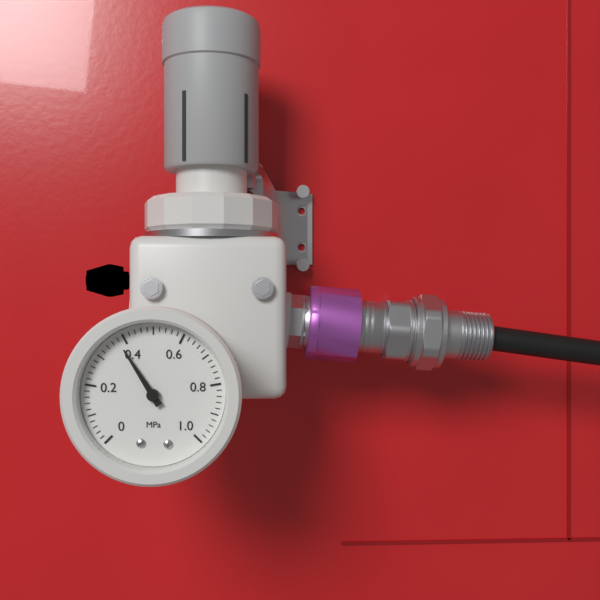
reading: 0.38 MPa
